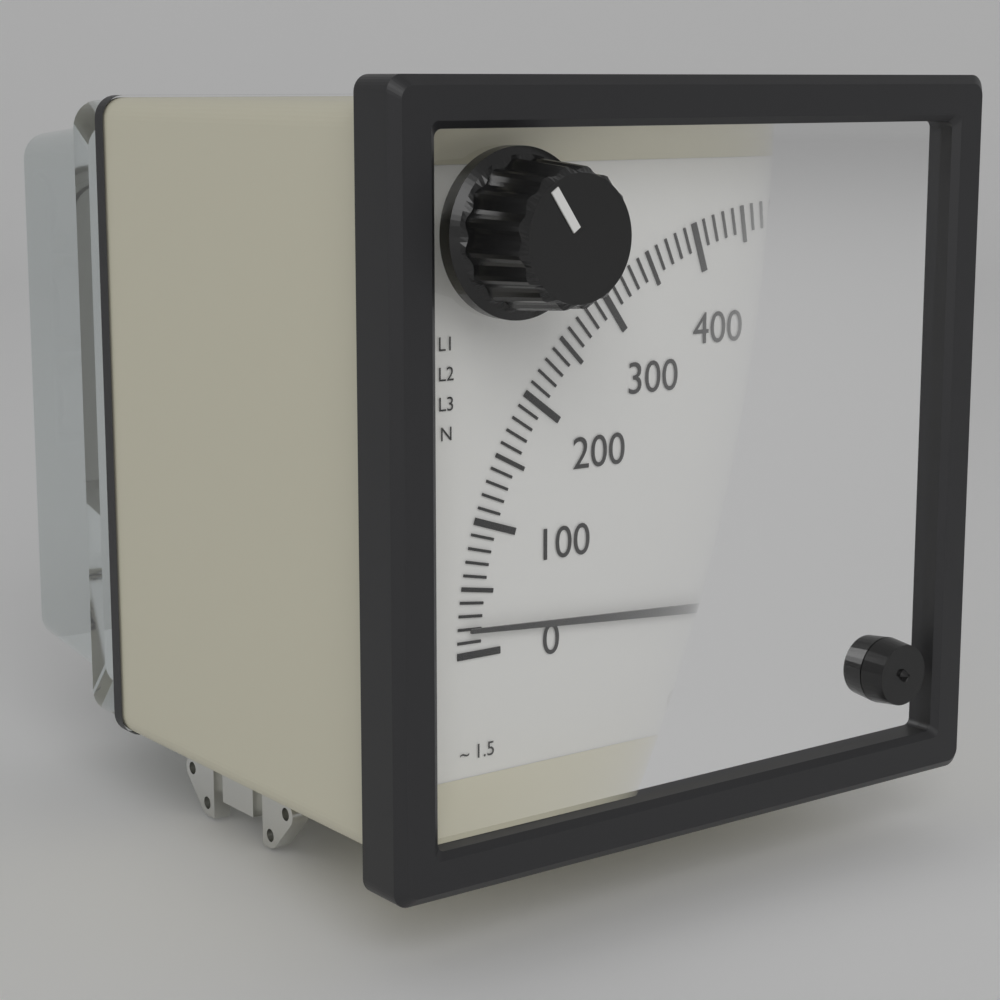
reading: 20 V
